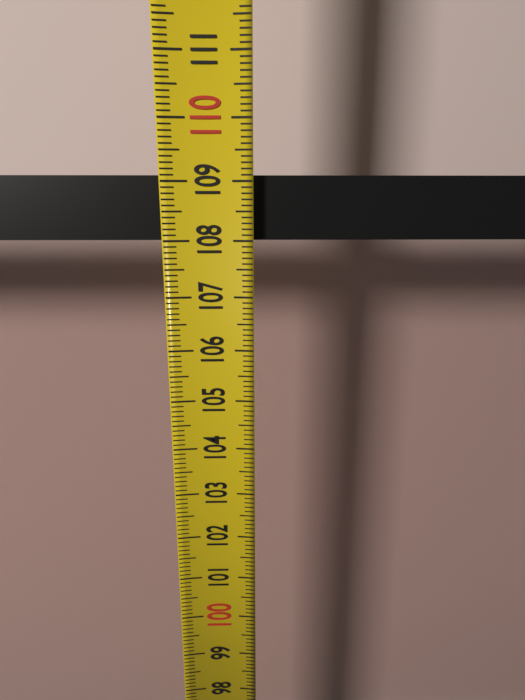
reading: 109.1 (no unit)
